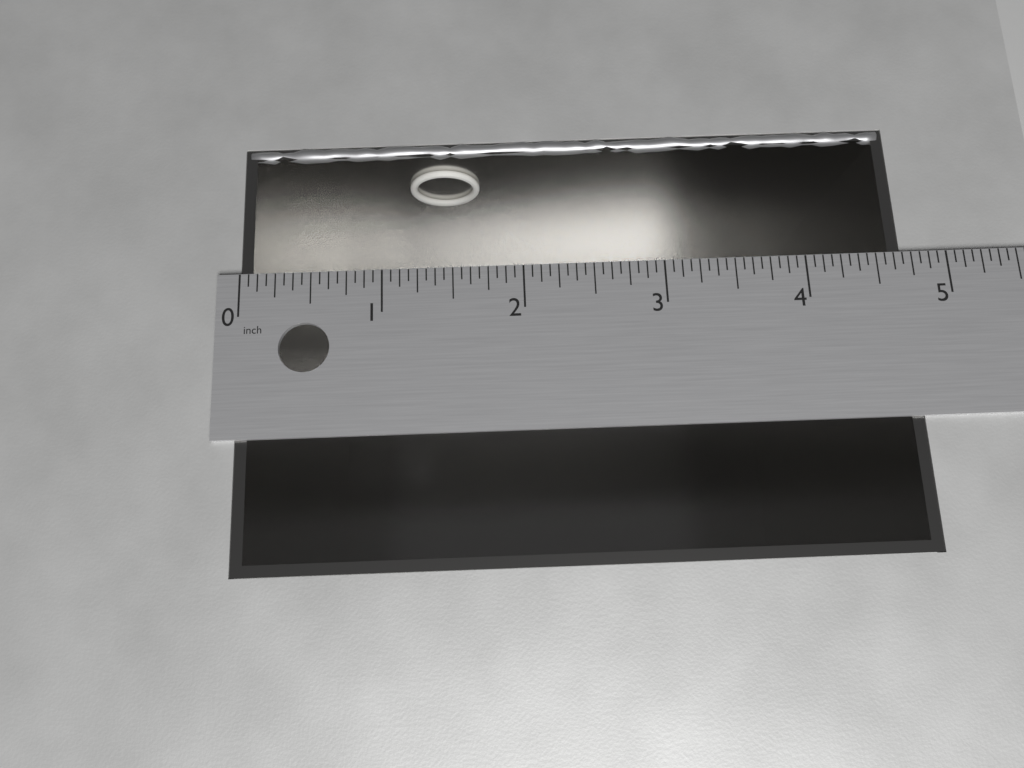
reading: 4.6875 in
